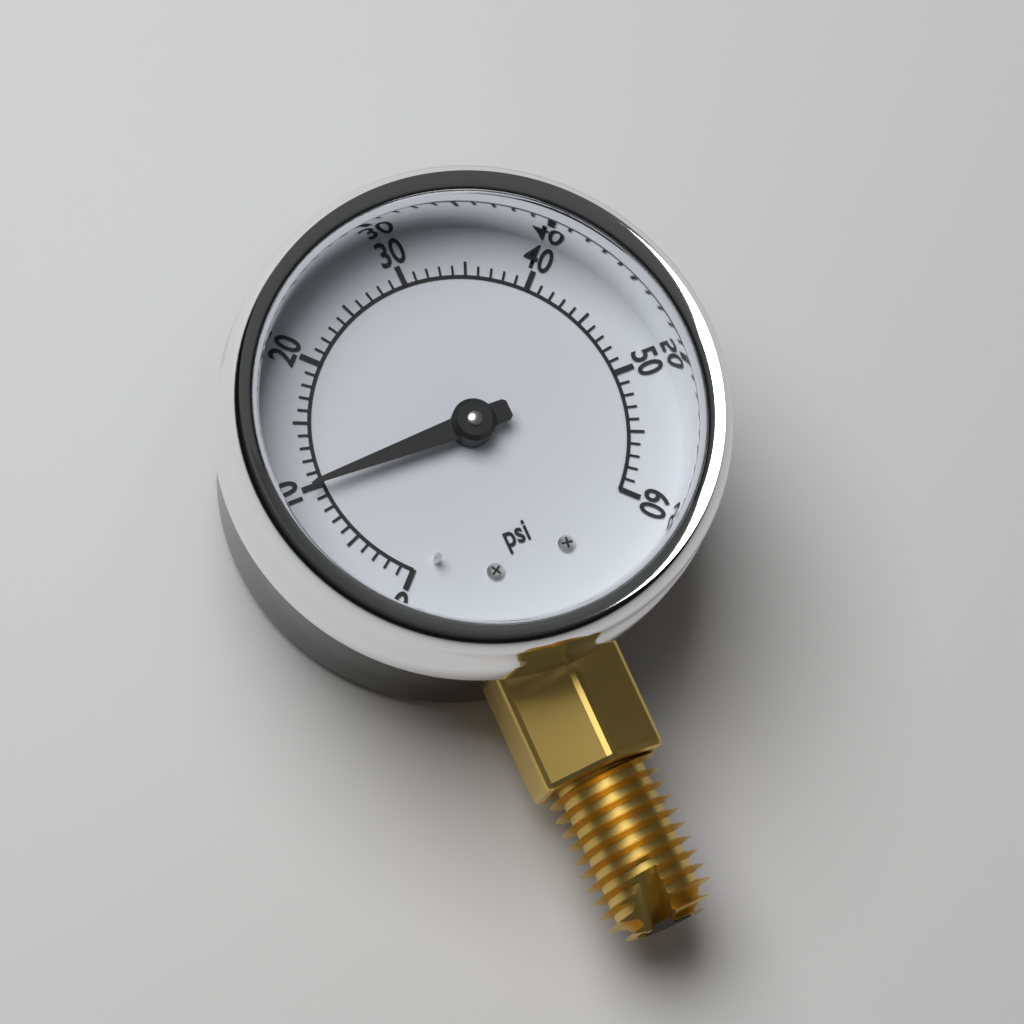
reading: 10 psi
